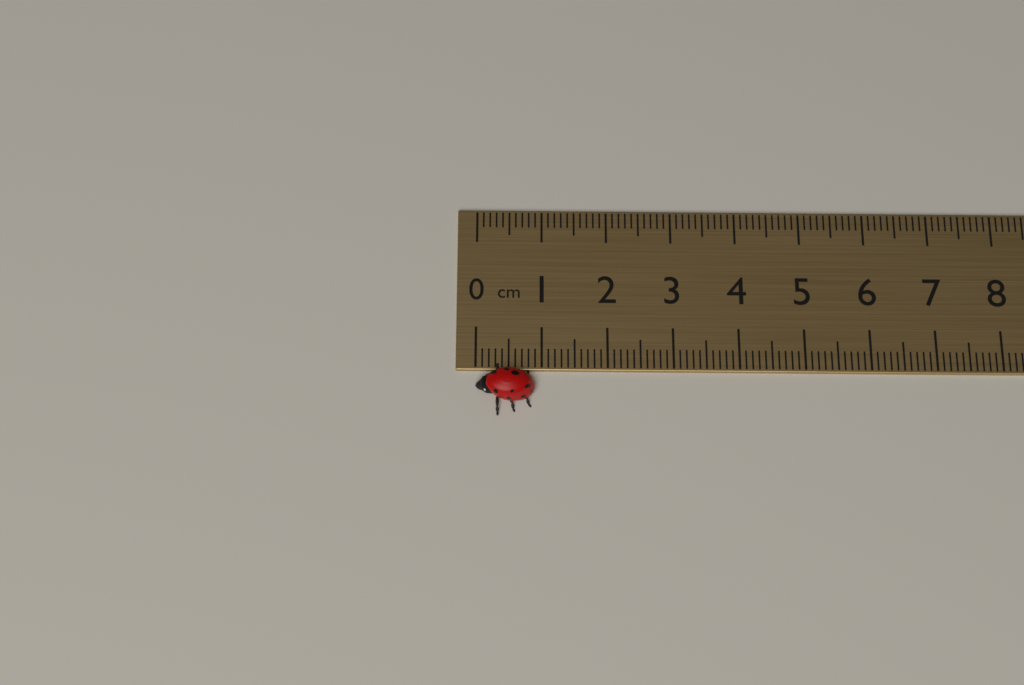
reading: 0.9 cm
